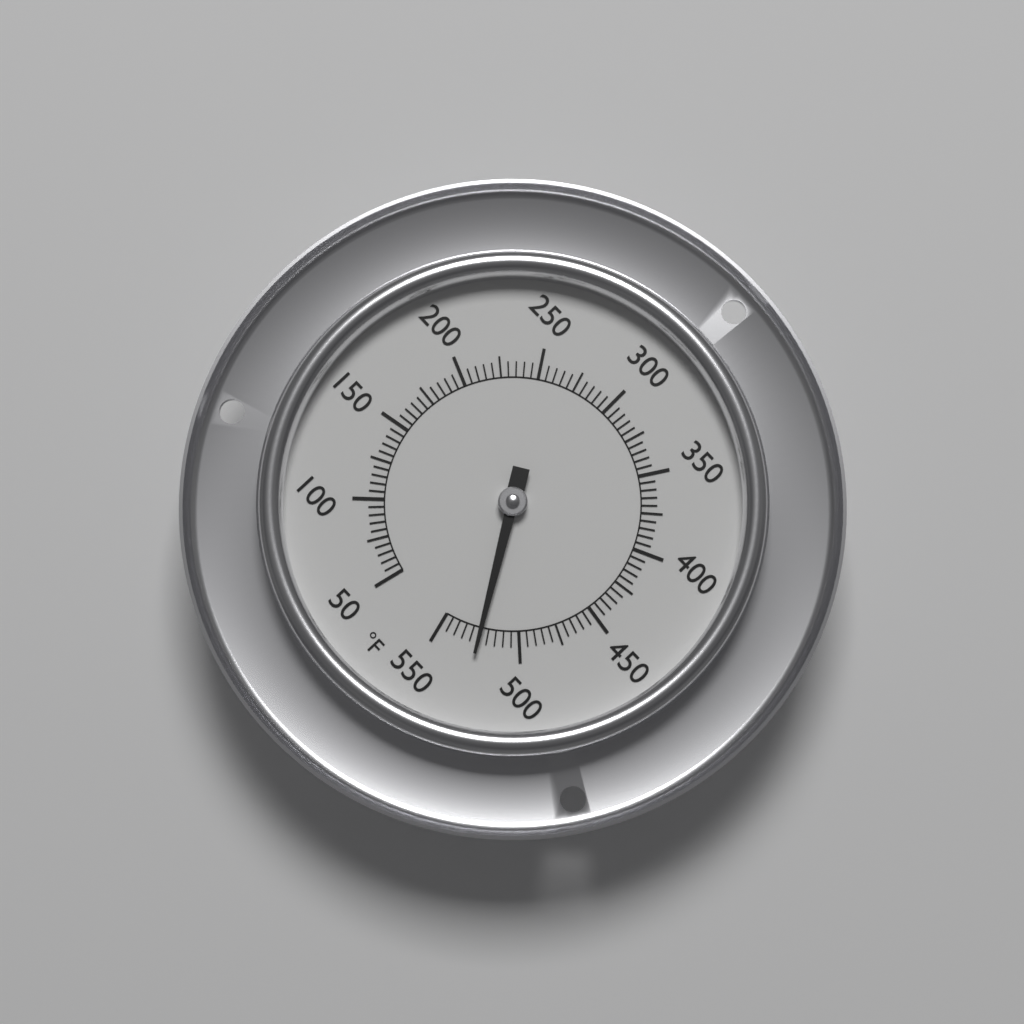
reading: 525 °F
